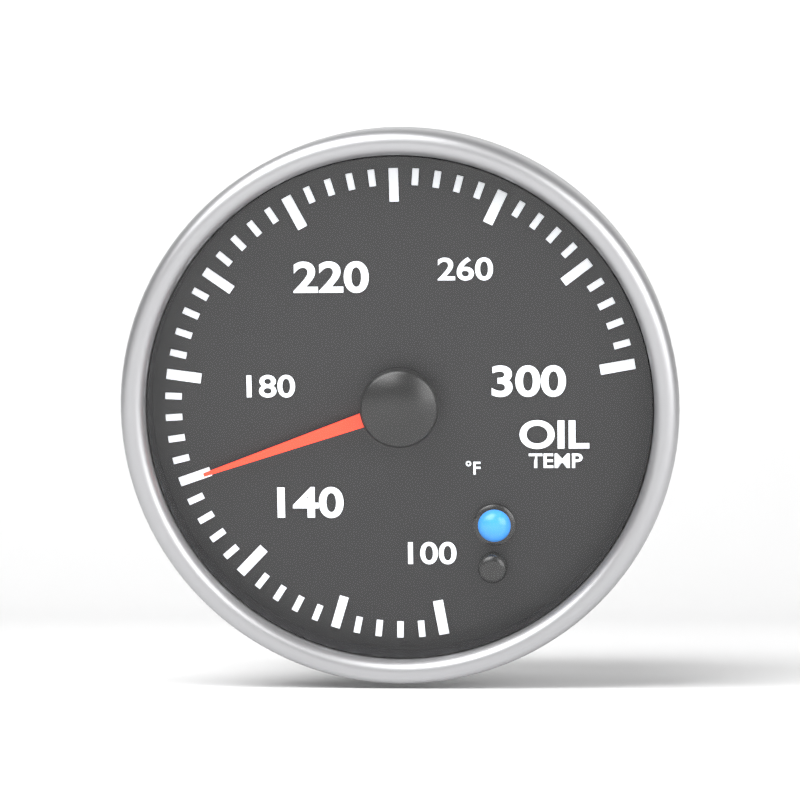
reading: 160 °F
